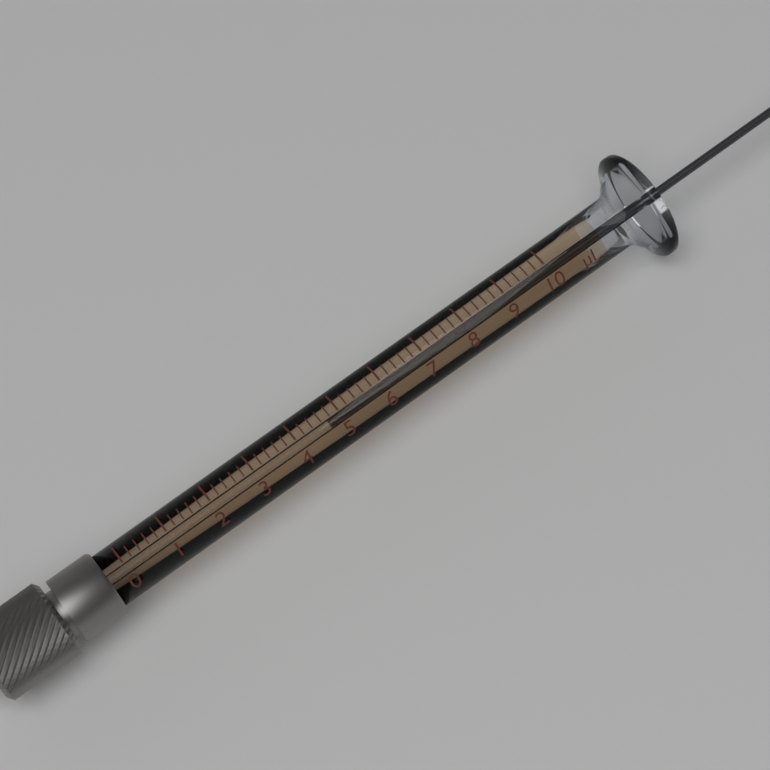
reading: 4.8 µl
